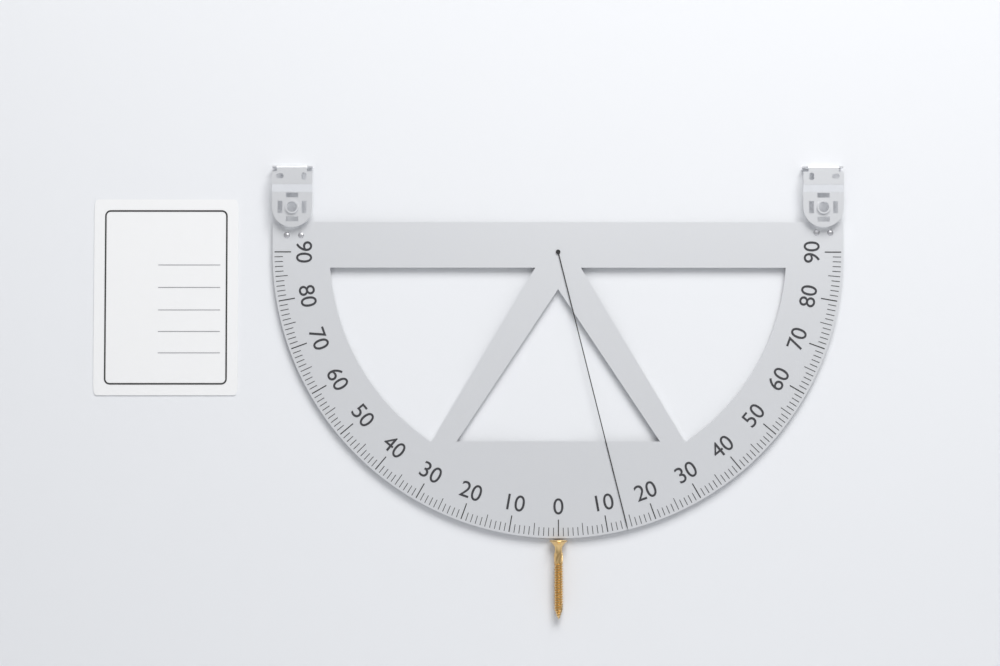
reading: 14 (no unit)
